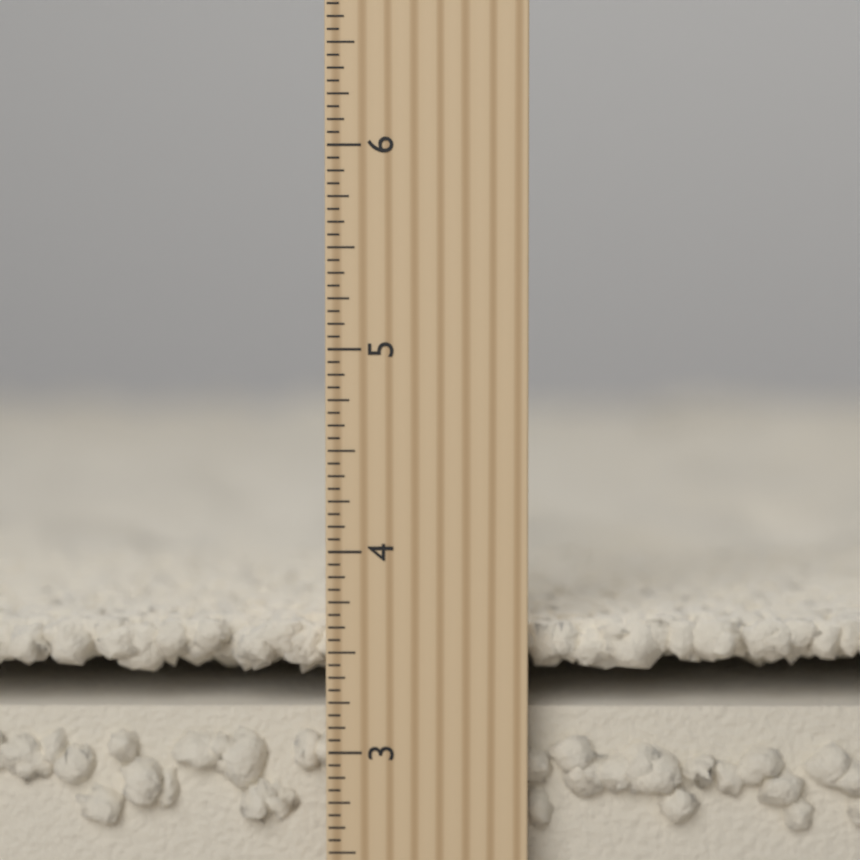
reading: 3.6250 inch
